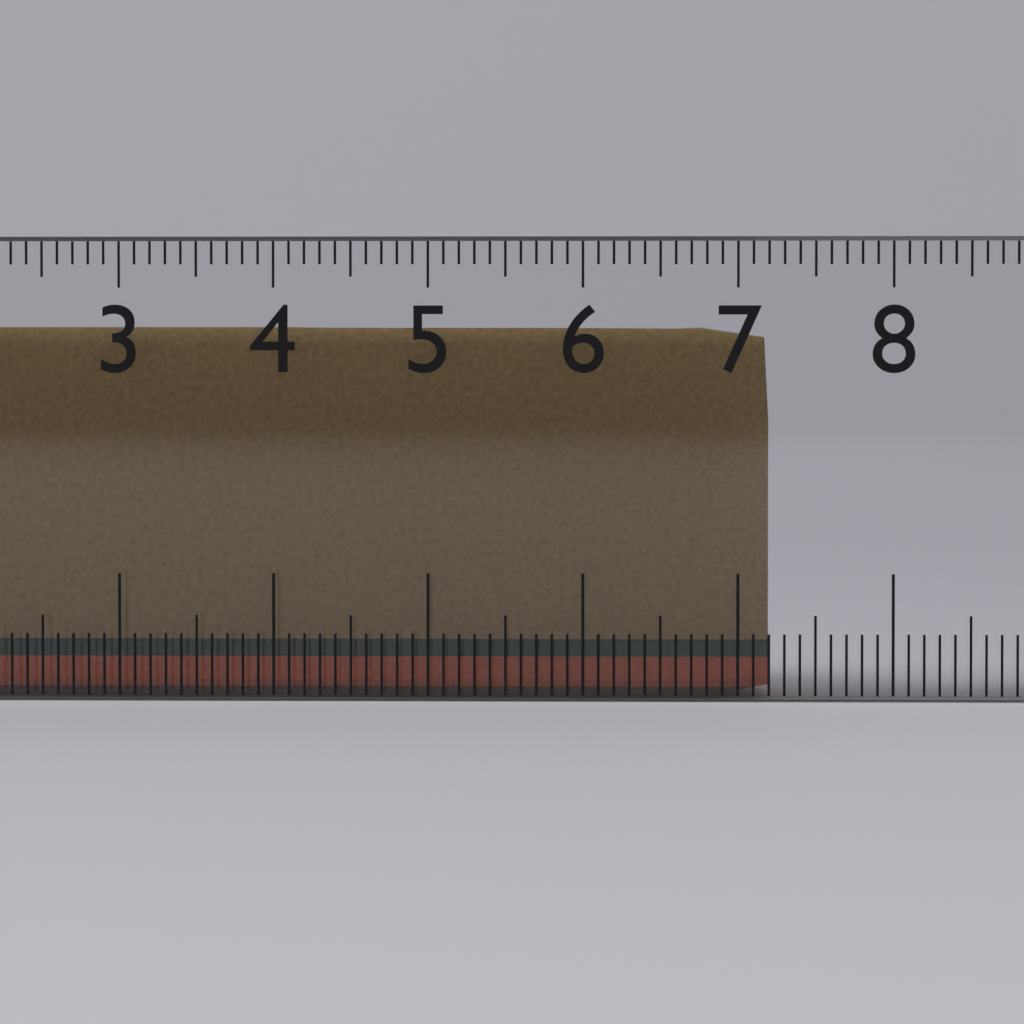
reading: 7.2 cm
